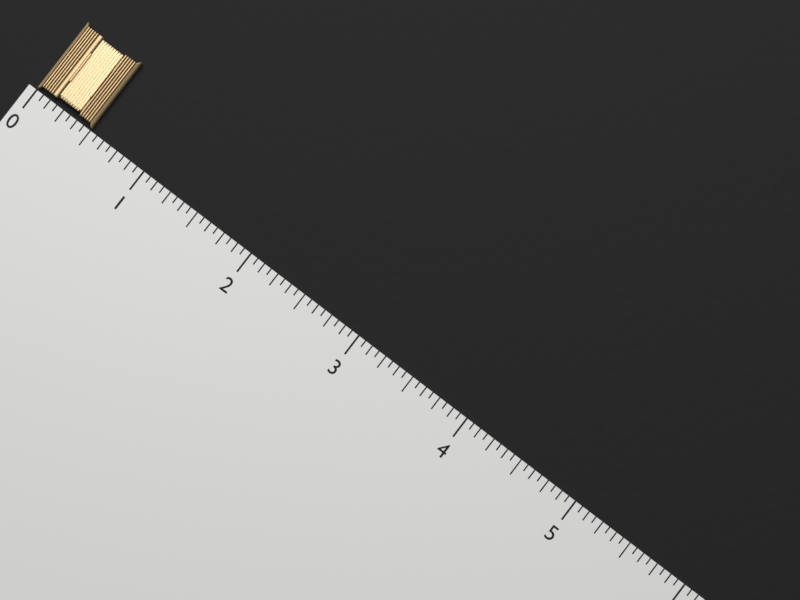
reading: 0.5000 (no unit)
